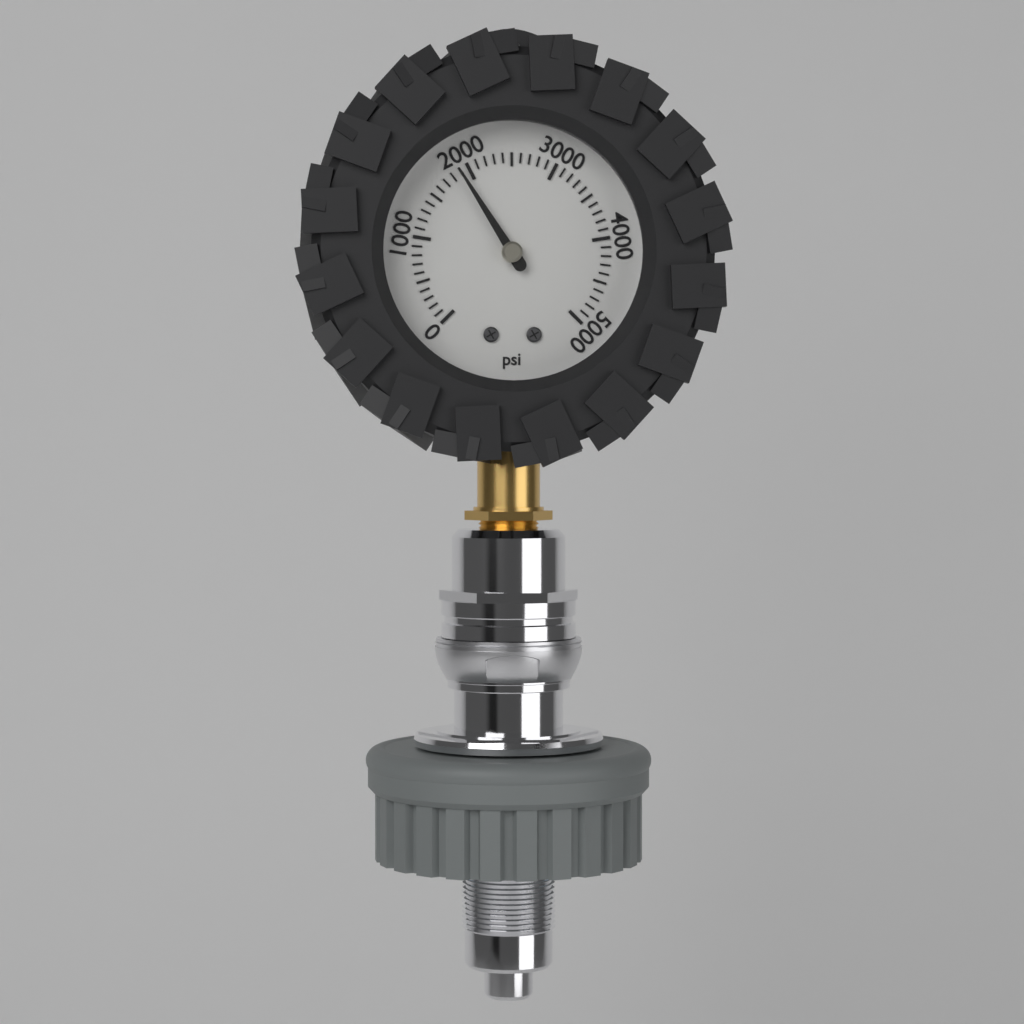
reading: 1900 psi
